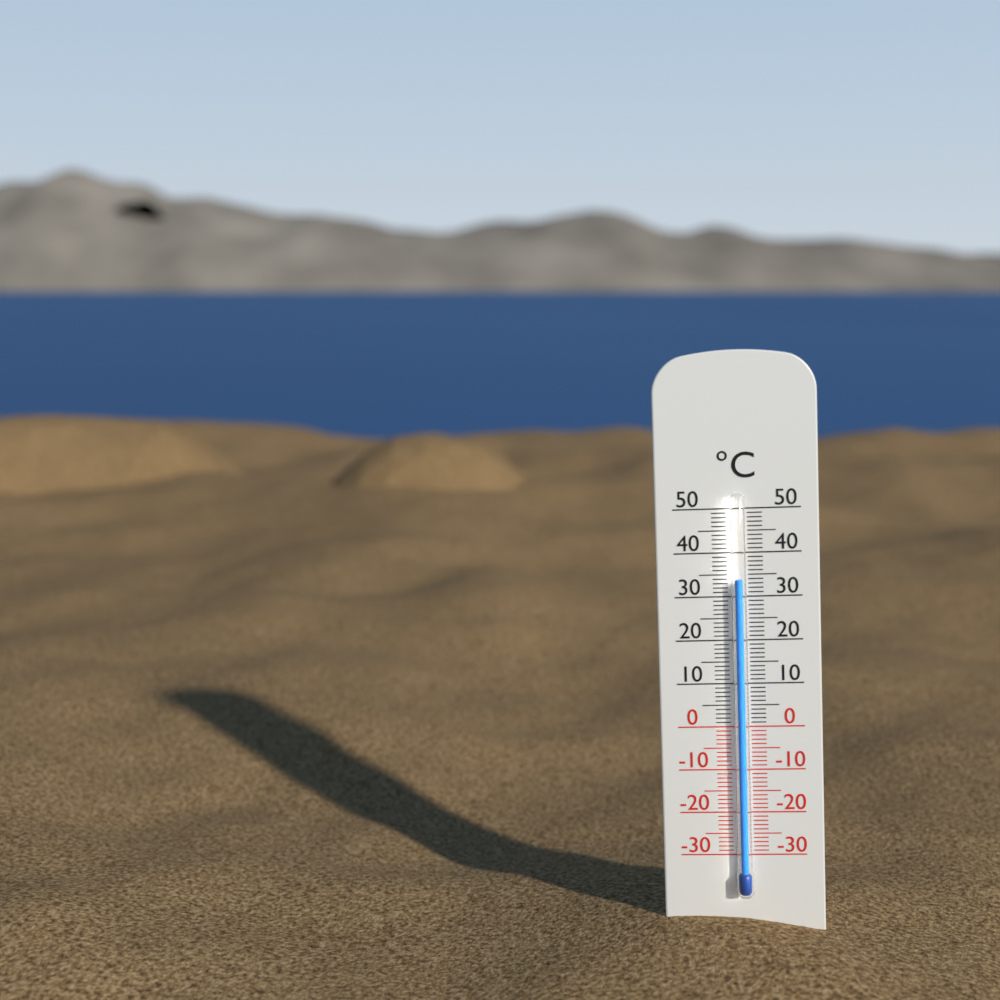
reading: 34 °C
